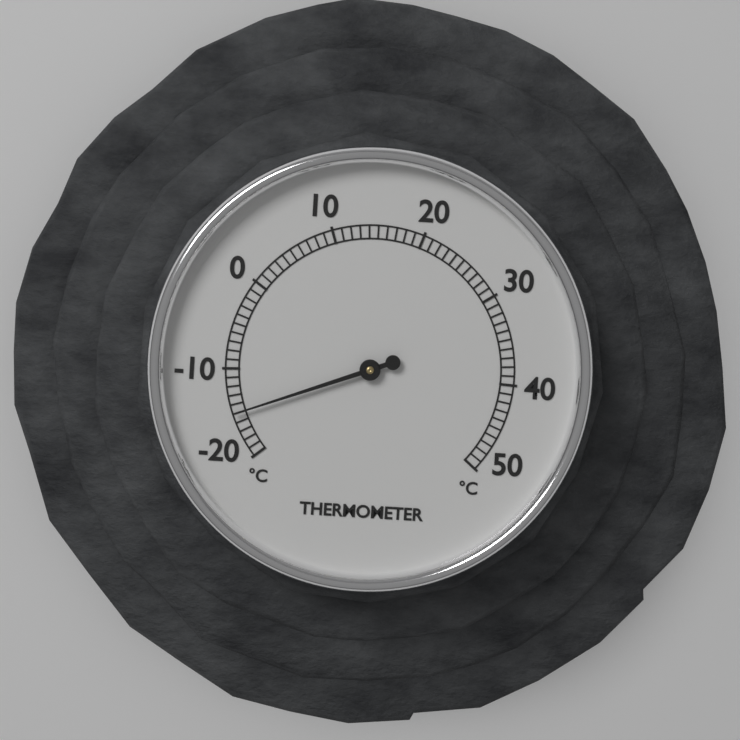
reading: -15 °C
